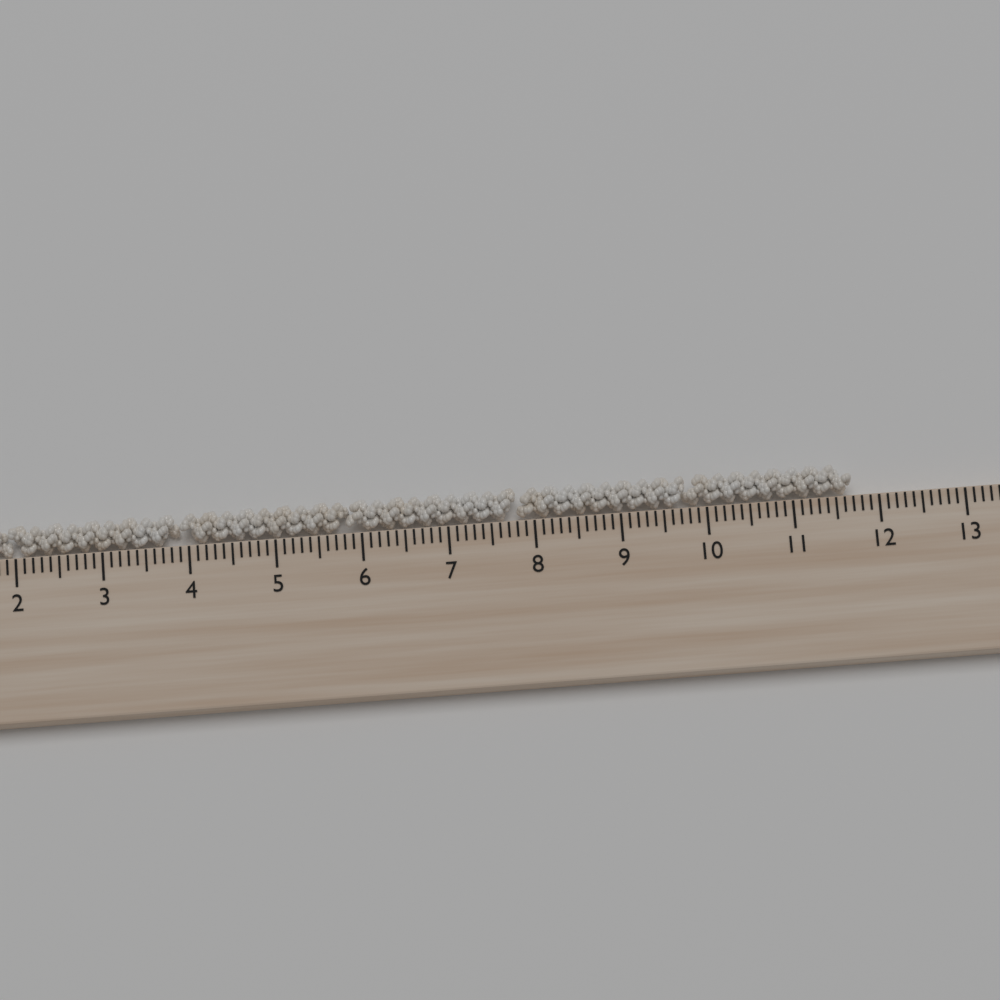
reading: 11.7 cm
